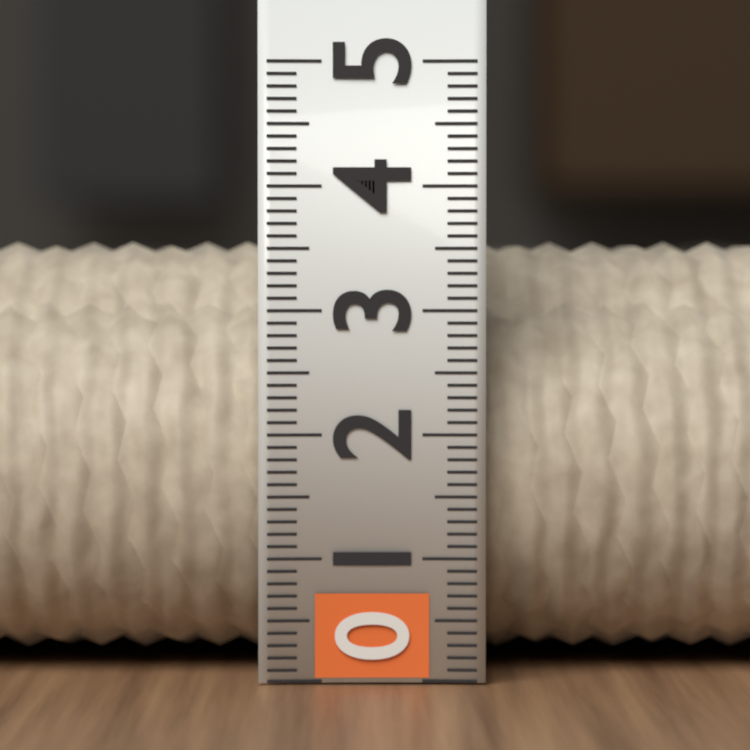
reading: 3.6 (no unit)
